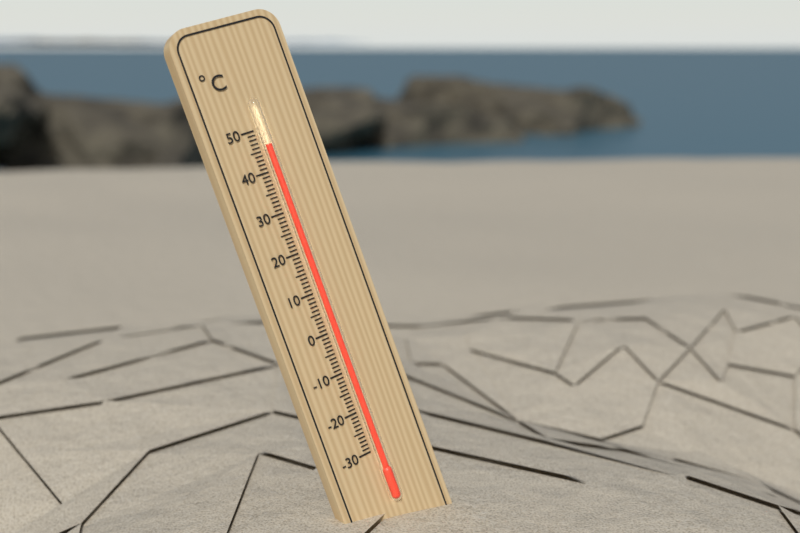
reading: 46 °C
